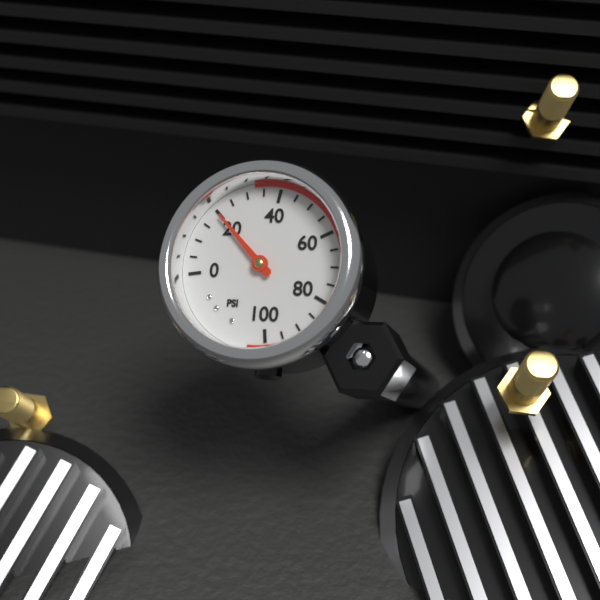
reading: 20 psi
